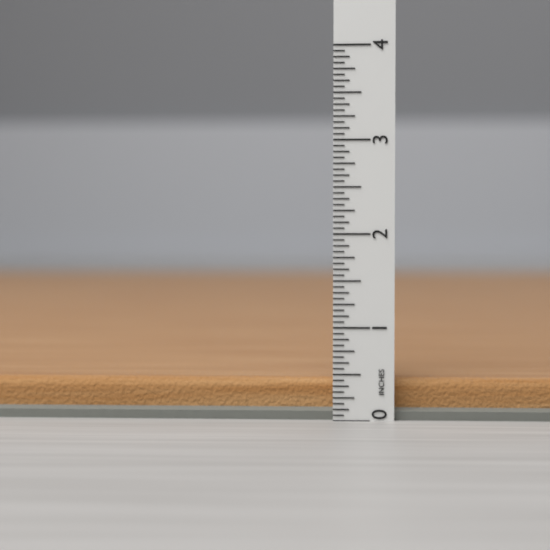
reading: 0.4375 in
